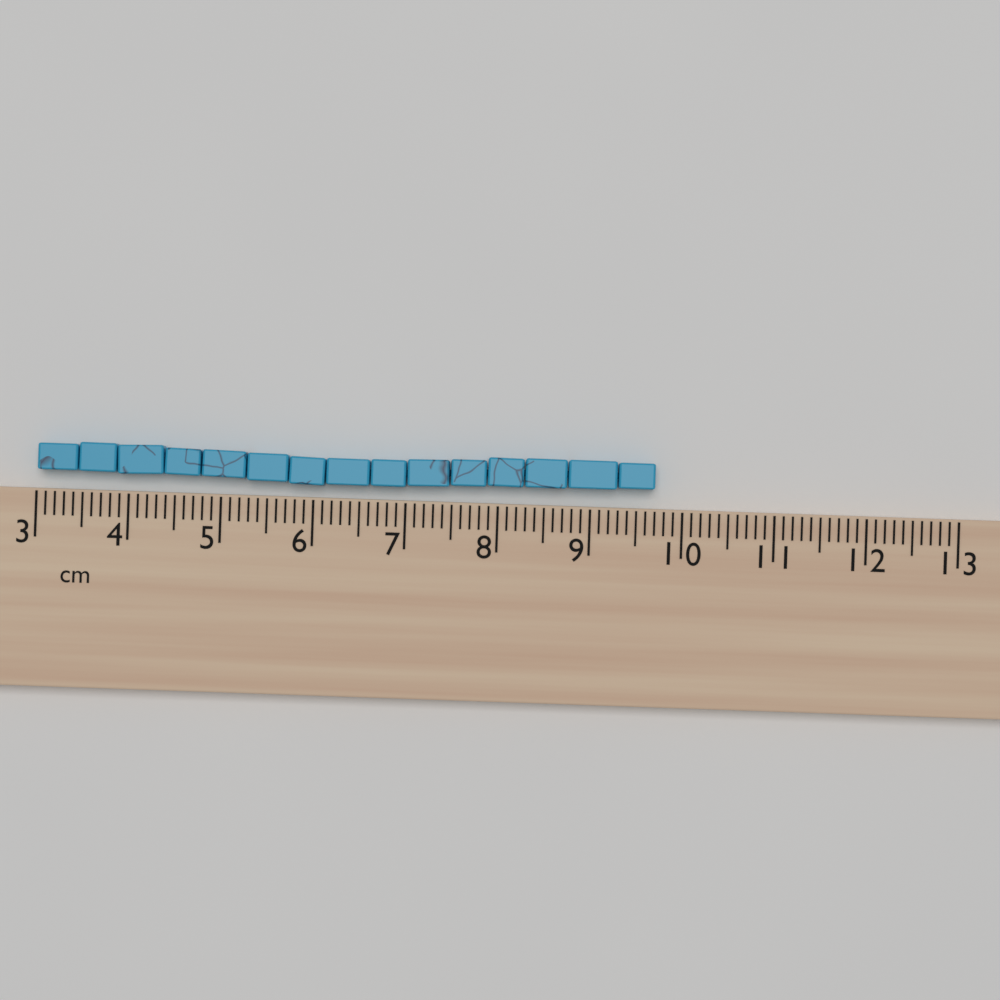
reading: 9.7 cm
